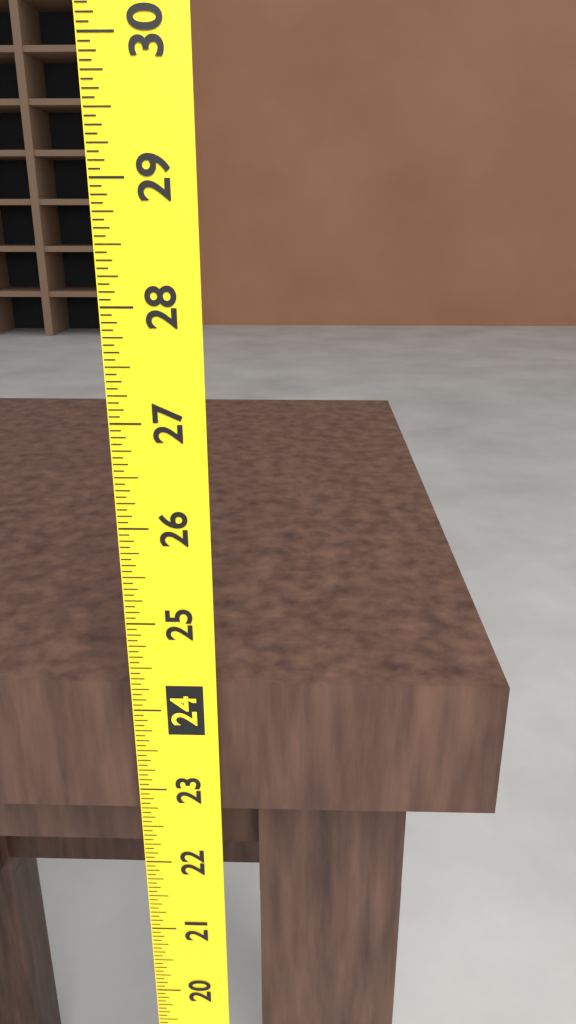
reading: 24.2500 (no unit)
